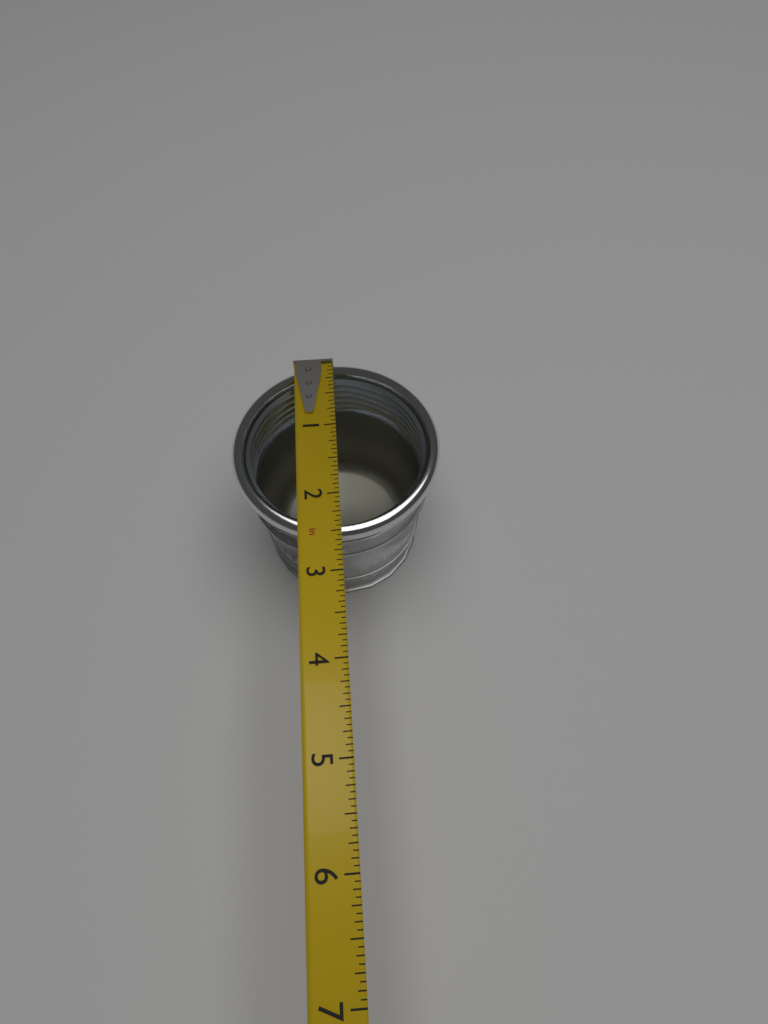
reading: 2.5625 in
